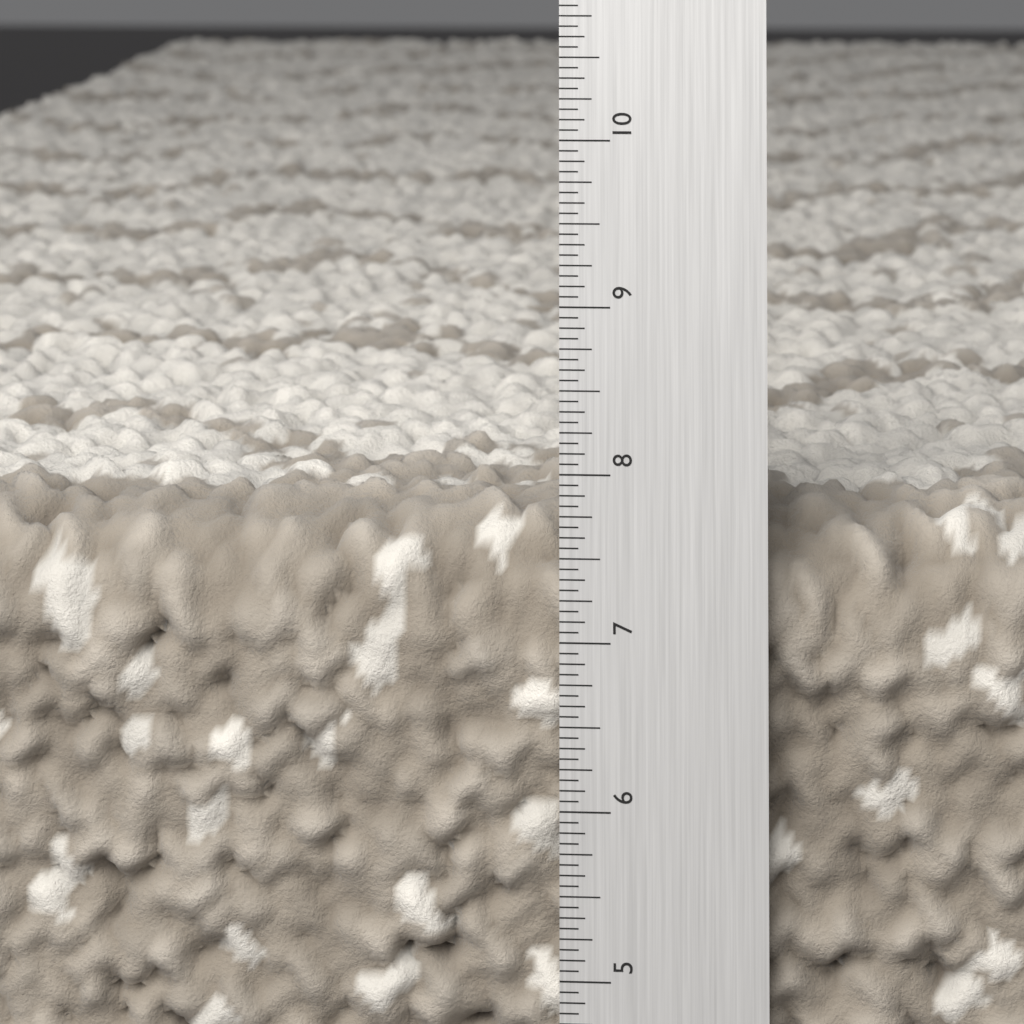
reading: 7.7500 in
